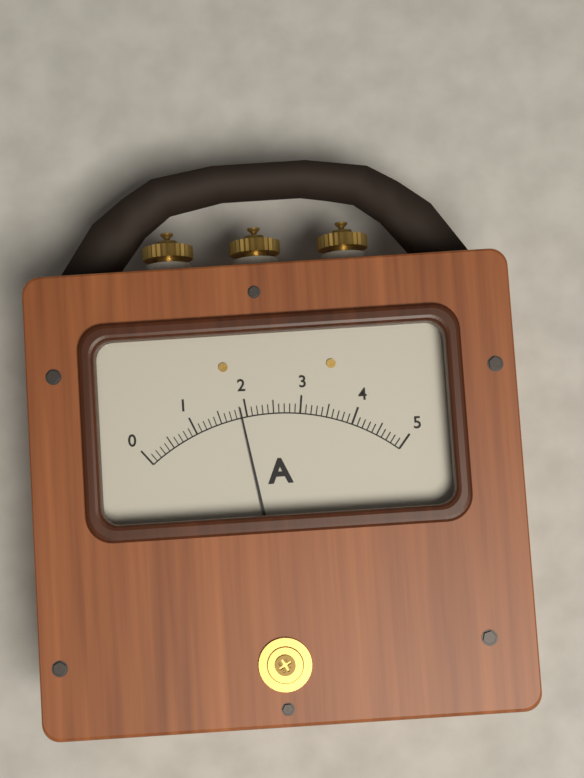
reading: 1.9 A
